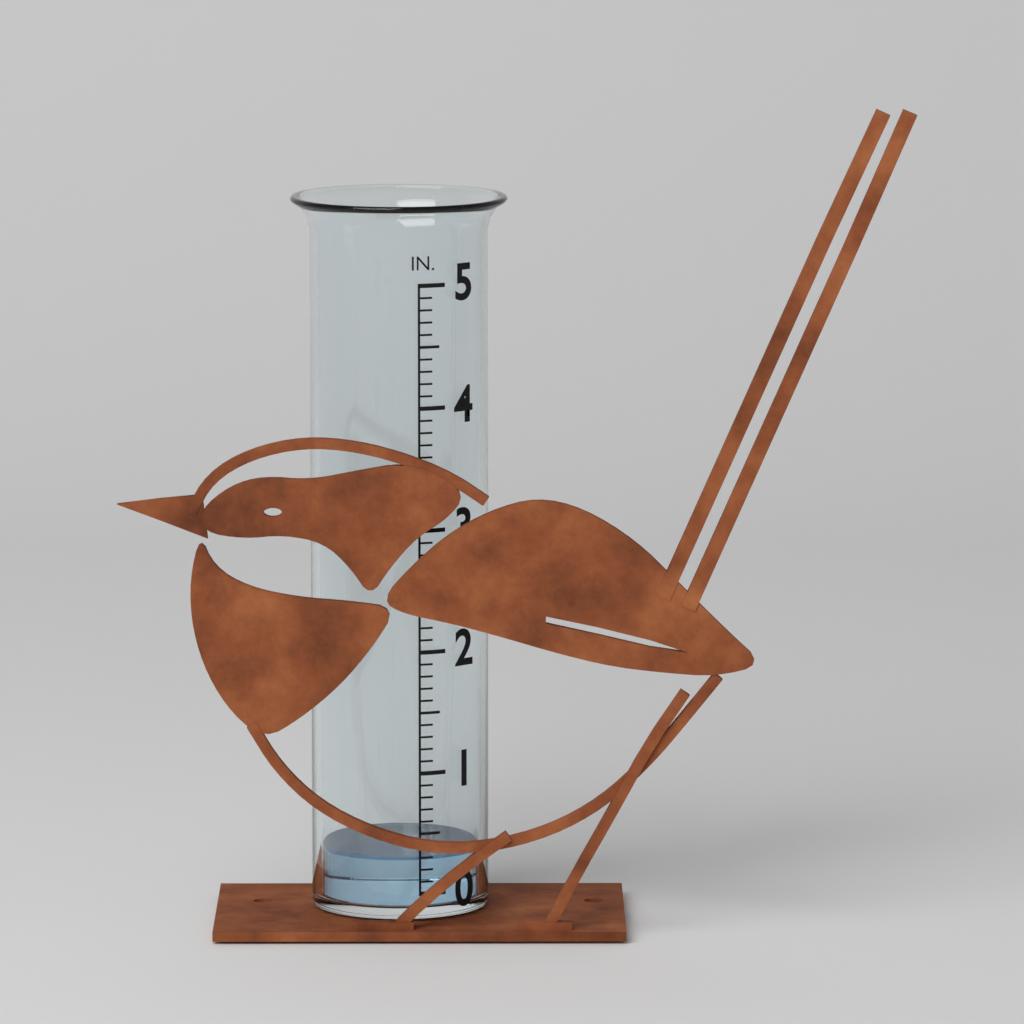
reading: 0.3 in
